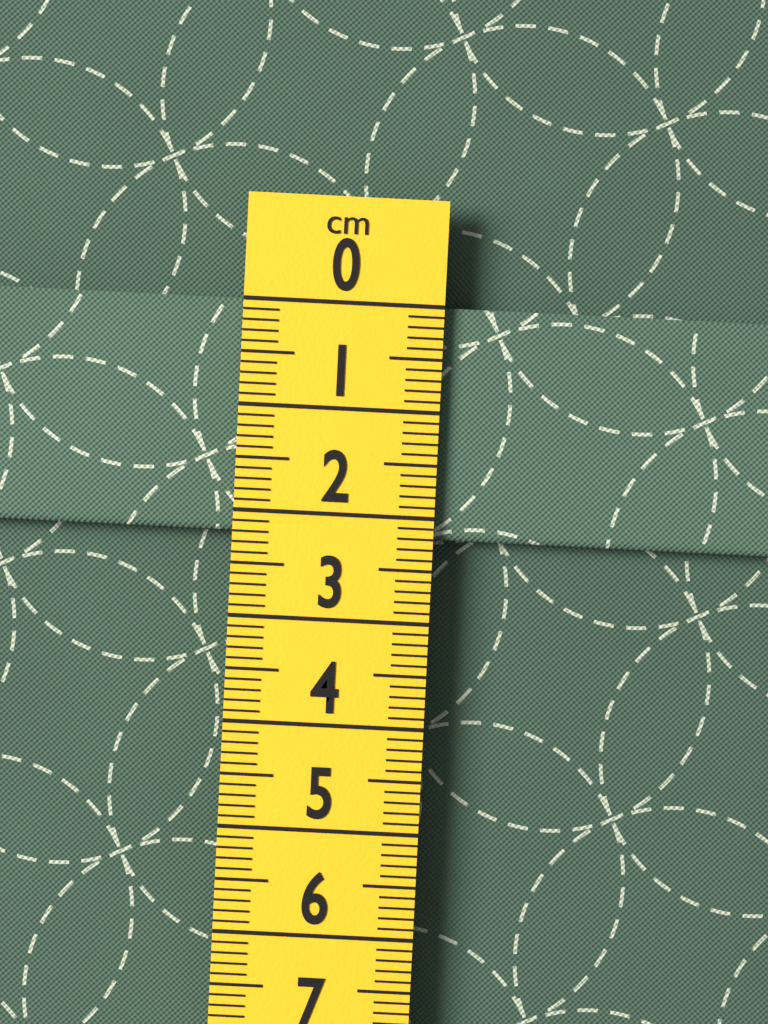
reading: 2.2 cm
